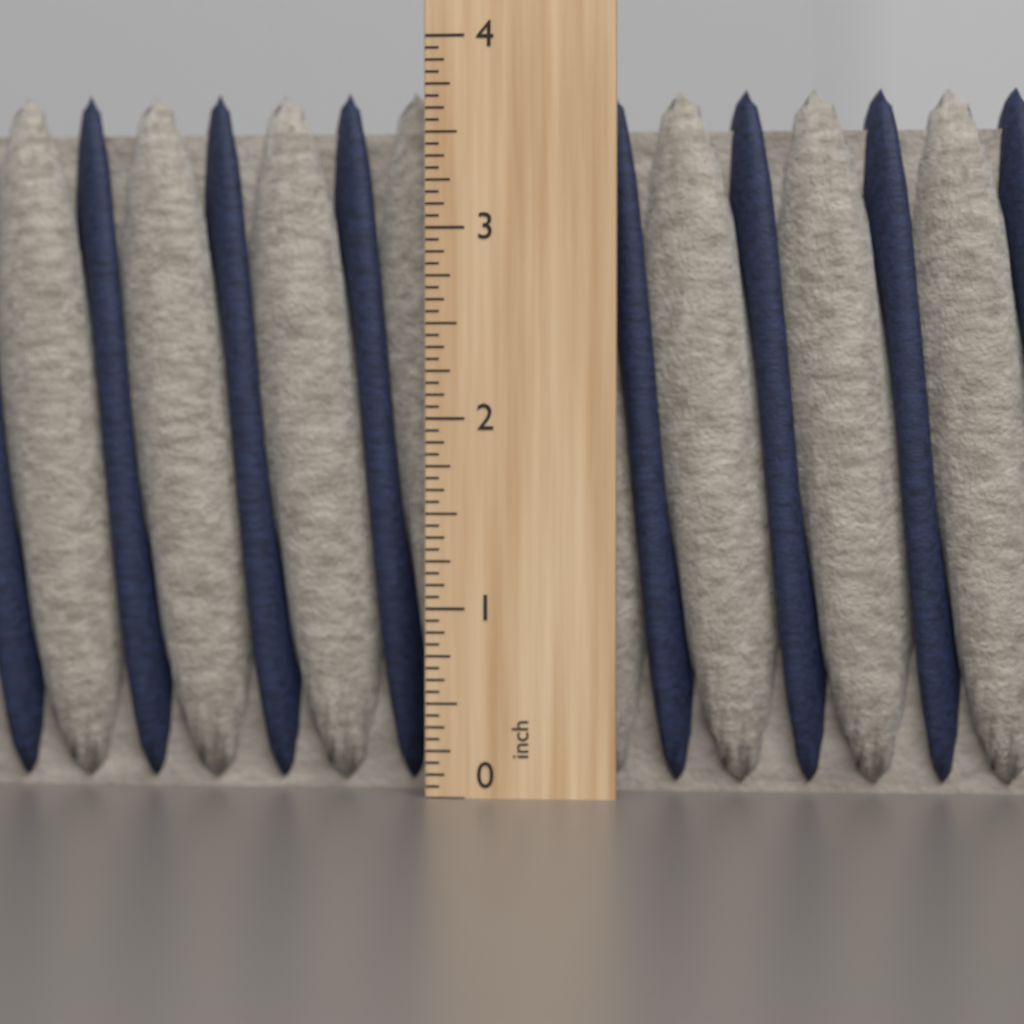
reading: 3.7500 inch
